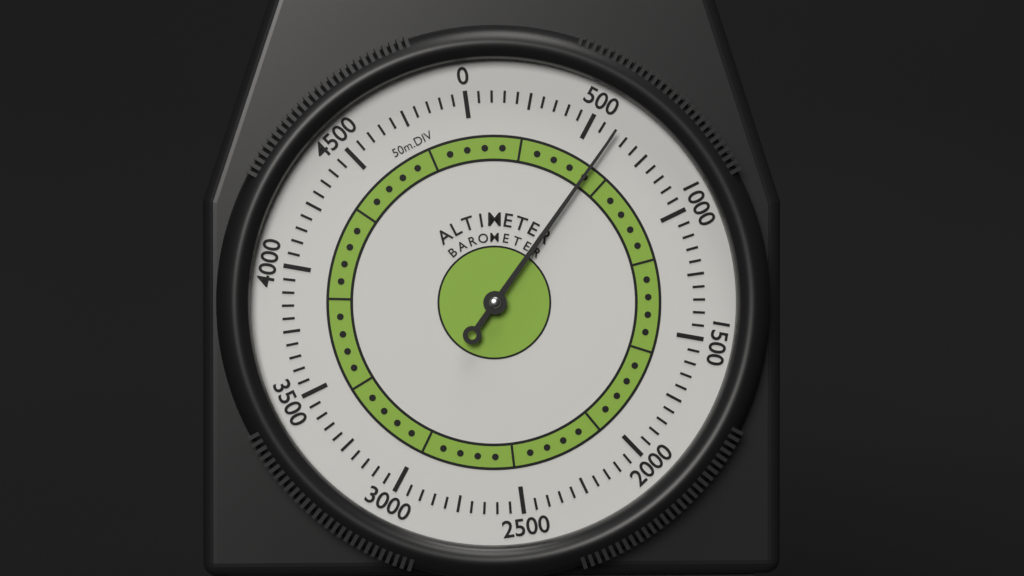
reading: 600 m
